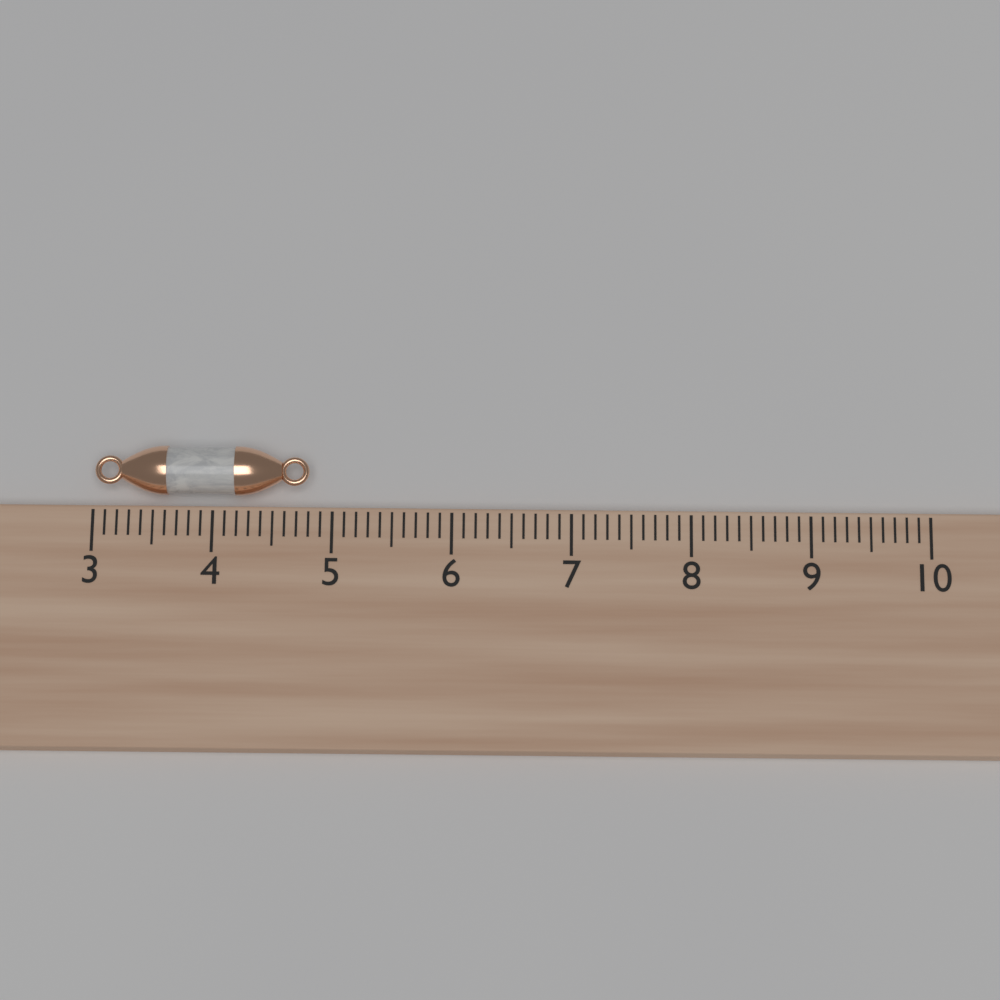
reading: 4.8 (no unit)
